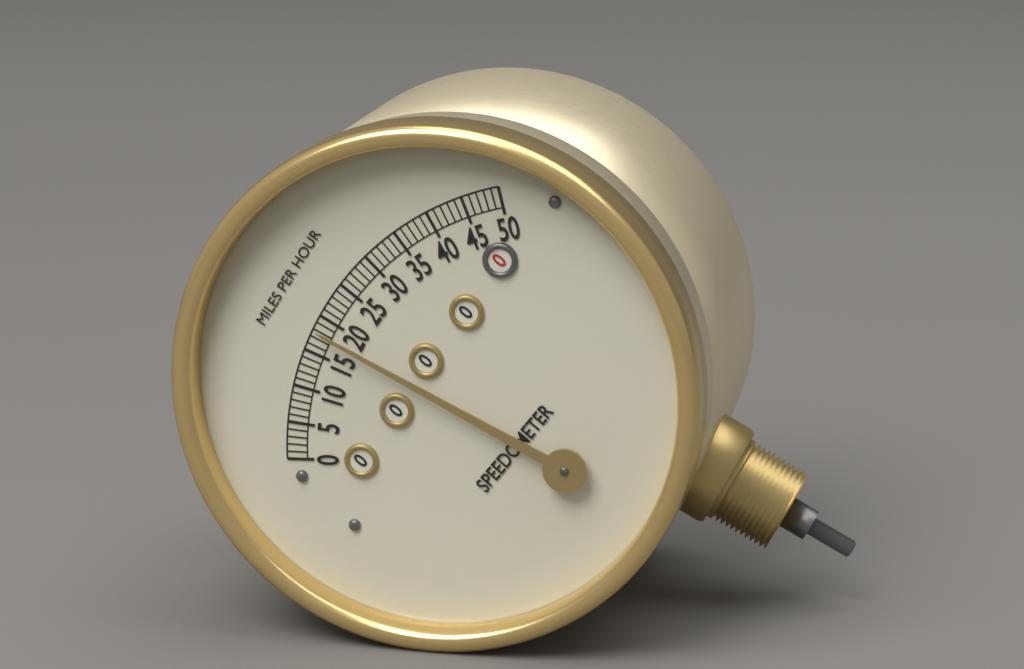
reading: 18 mph
